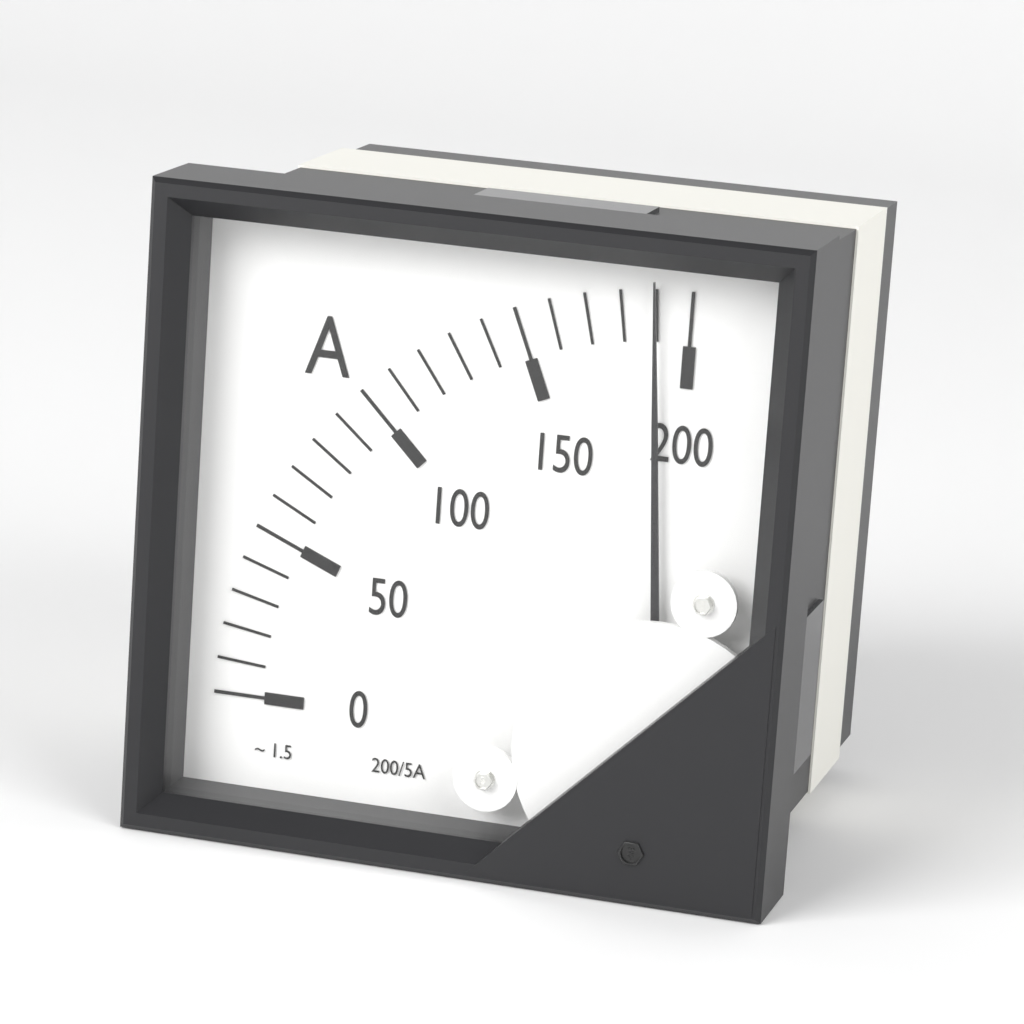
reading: 190 A
